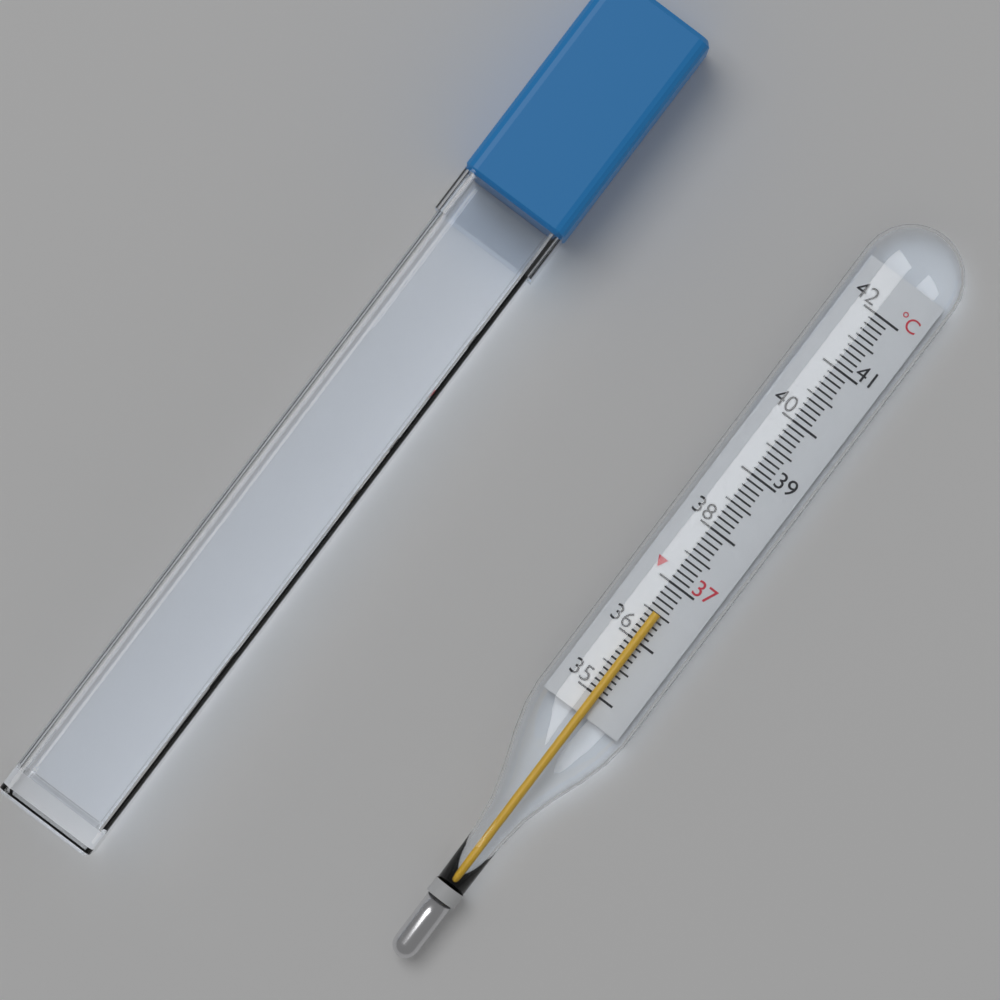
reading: 36.5 °C
